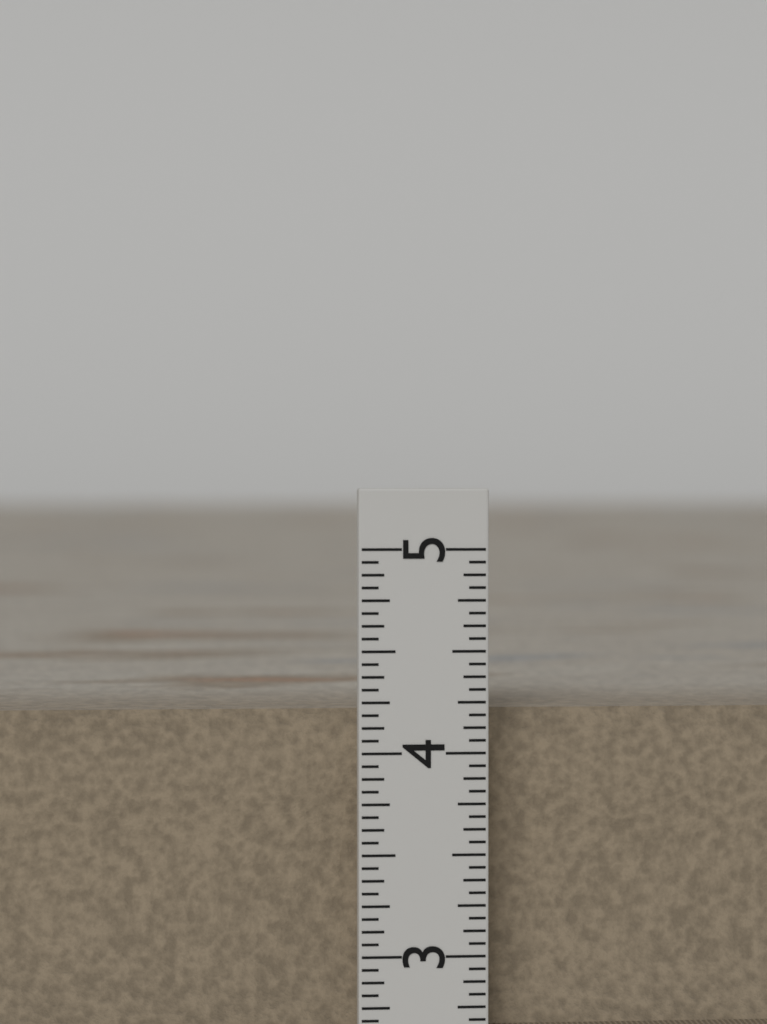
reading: 4.1875 in
